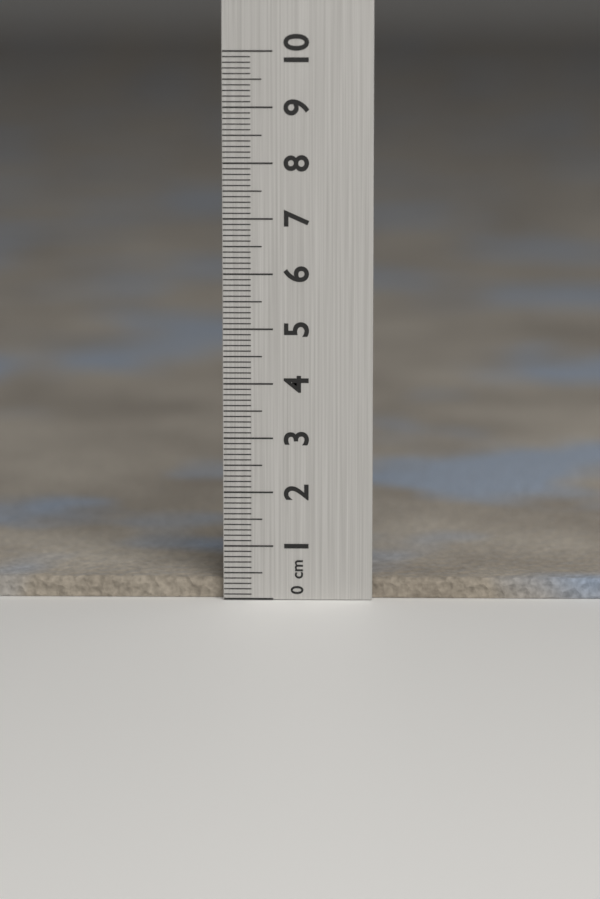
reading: 0.4 cm
